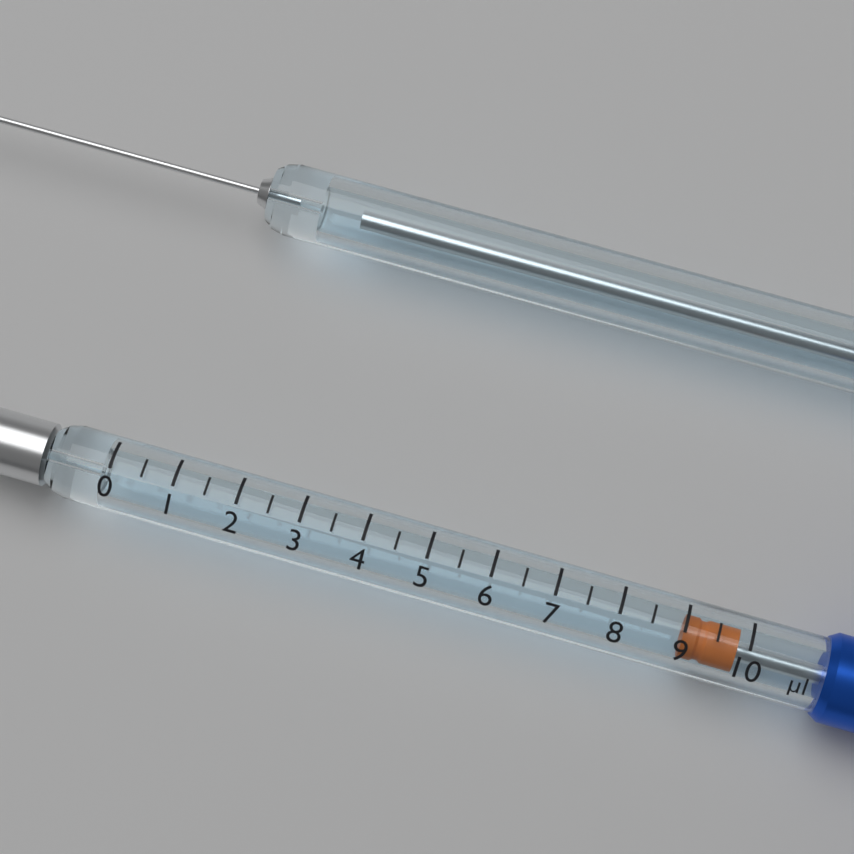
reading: 9.0 µl
